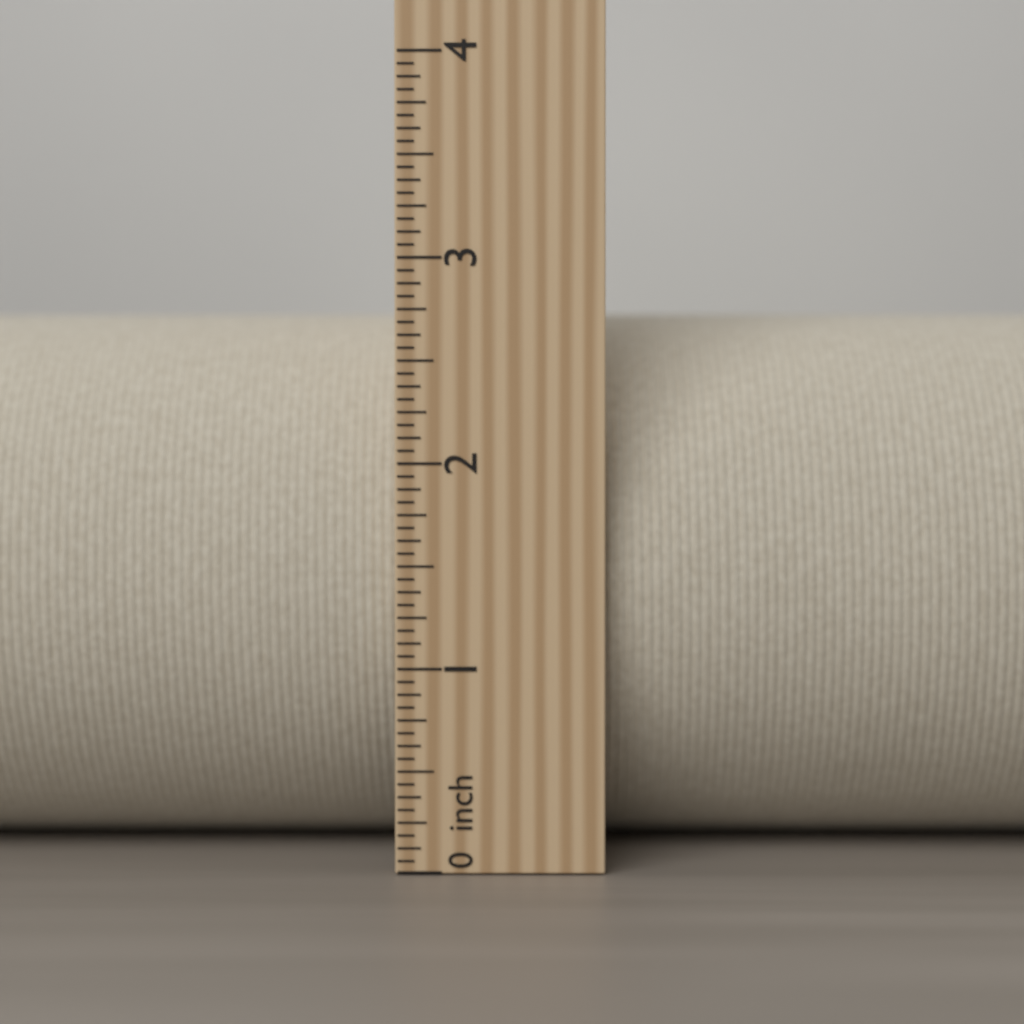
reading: 2.8125 inch
